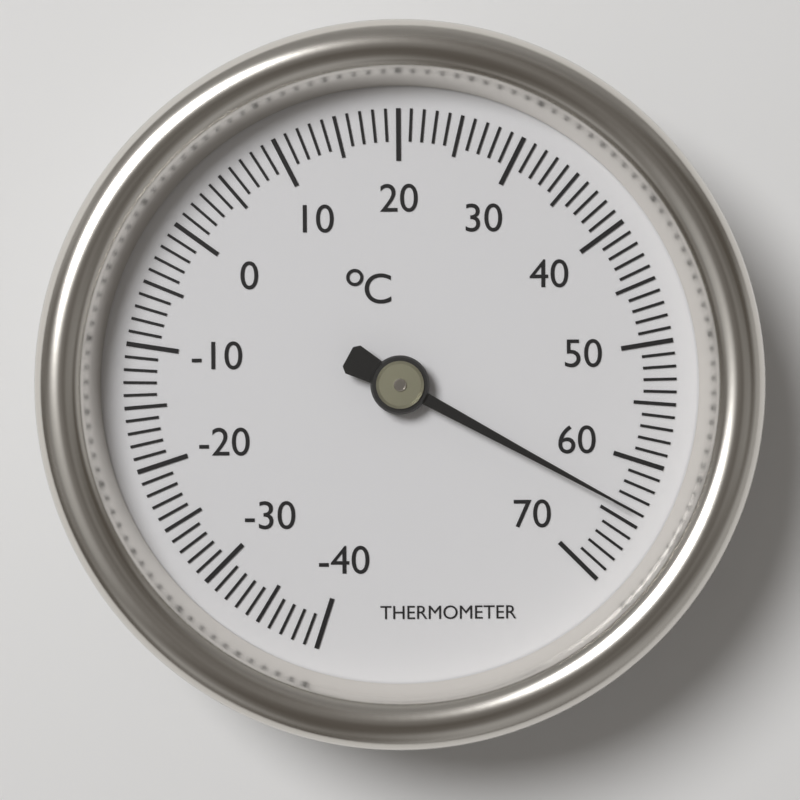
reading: 64 °C
